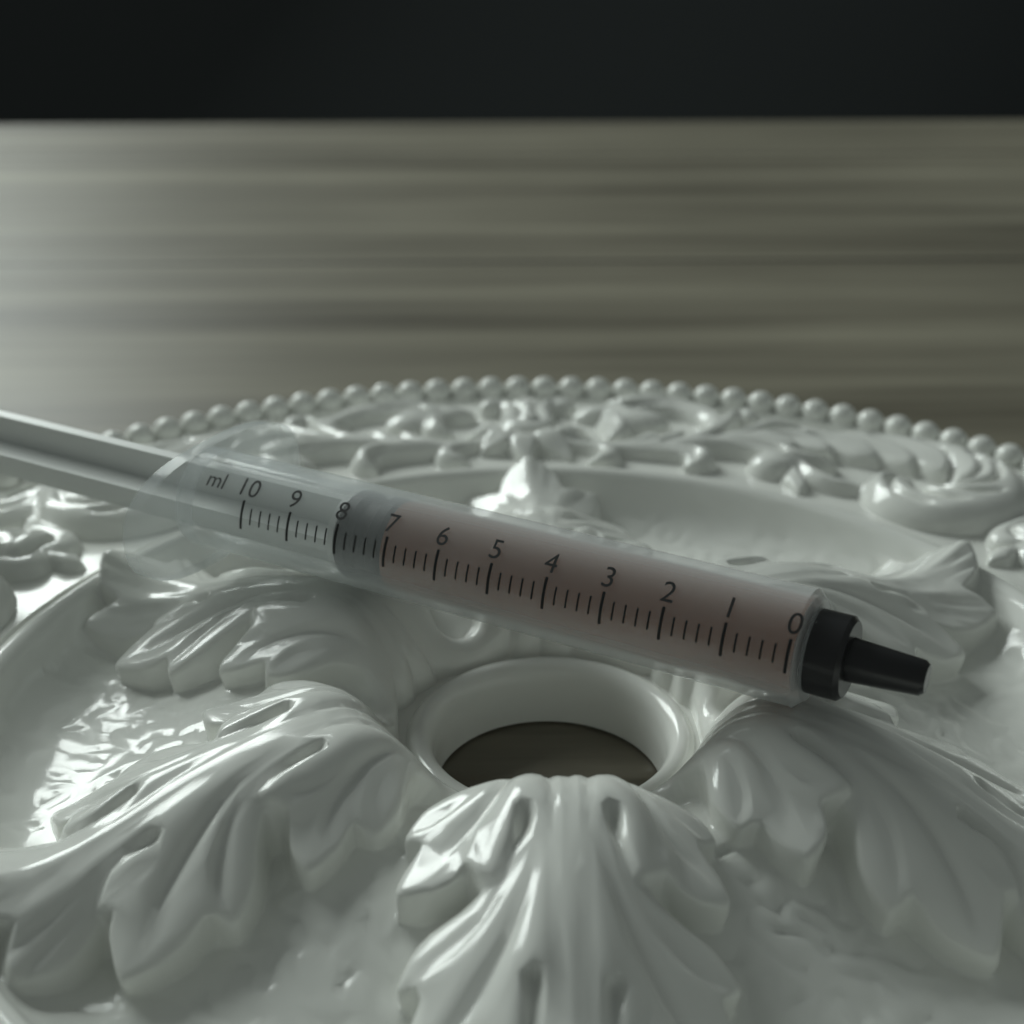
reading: 7.2 ml
